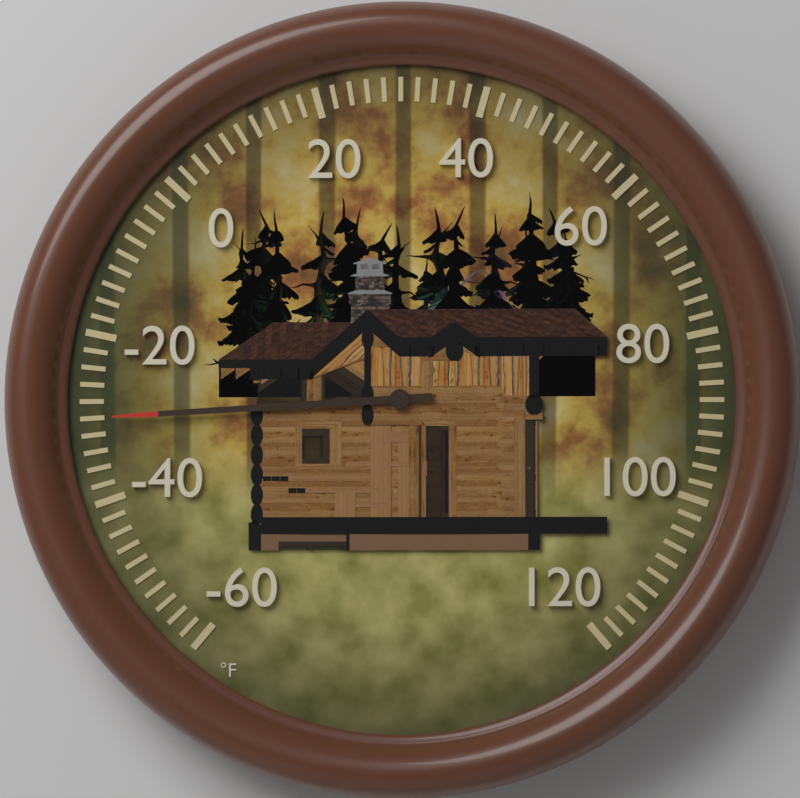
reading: -30 °F
